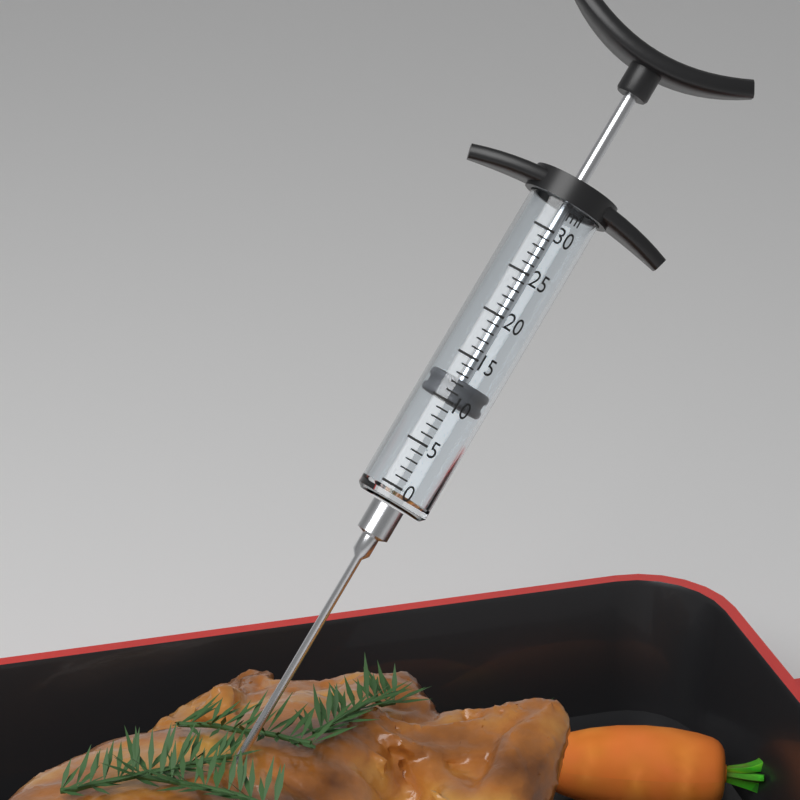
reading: 10 ml
